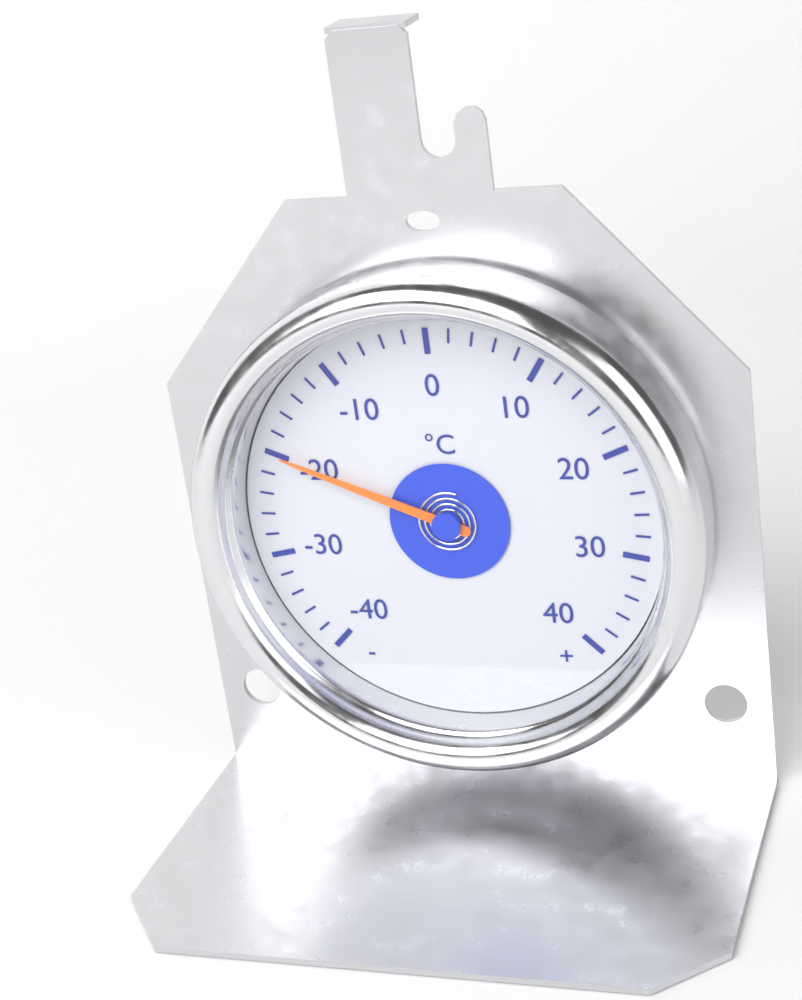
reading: -20 °C
